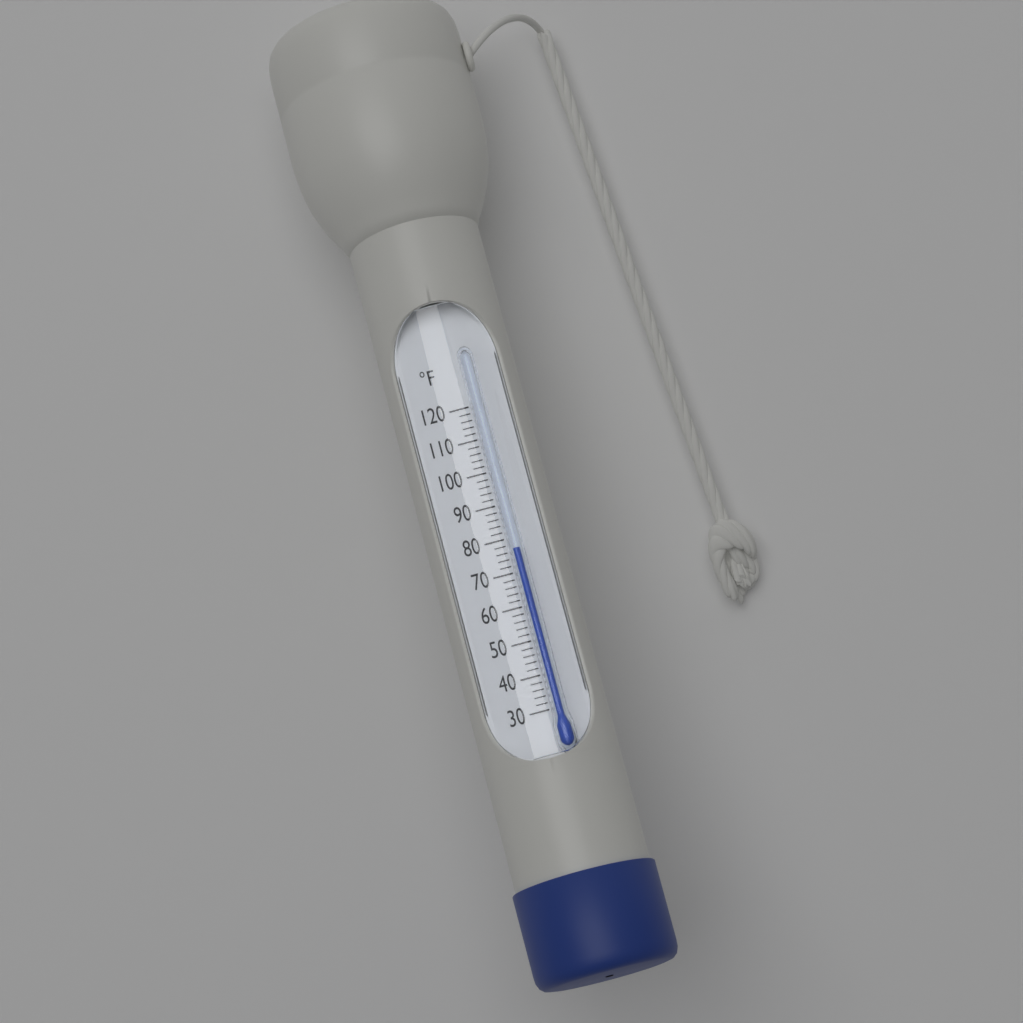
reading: 76 °F
